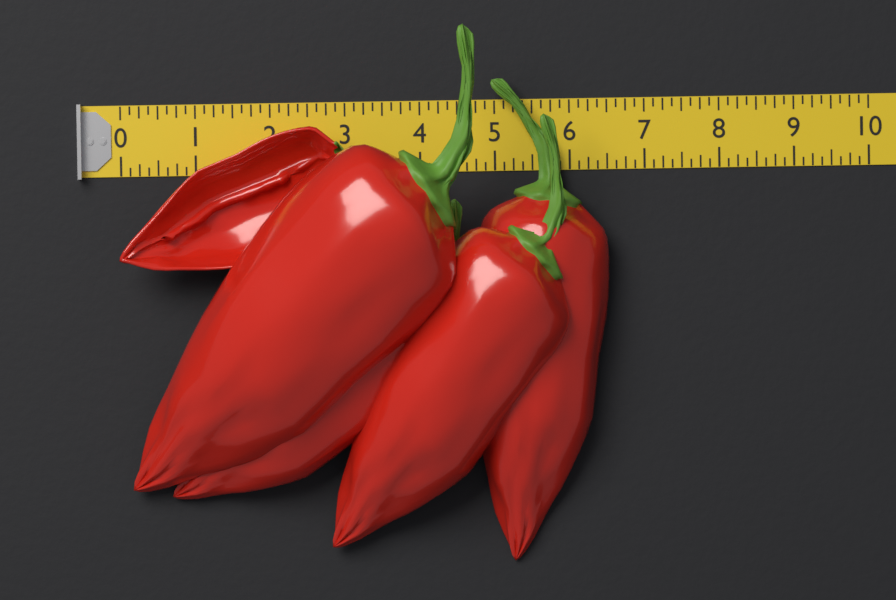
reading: 6.500 (no unit)
